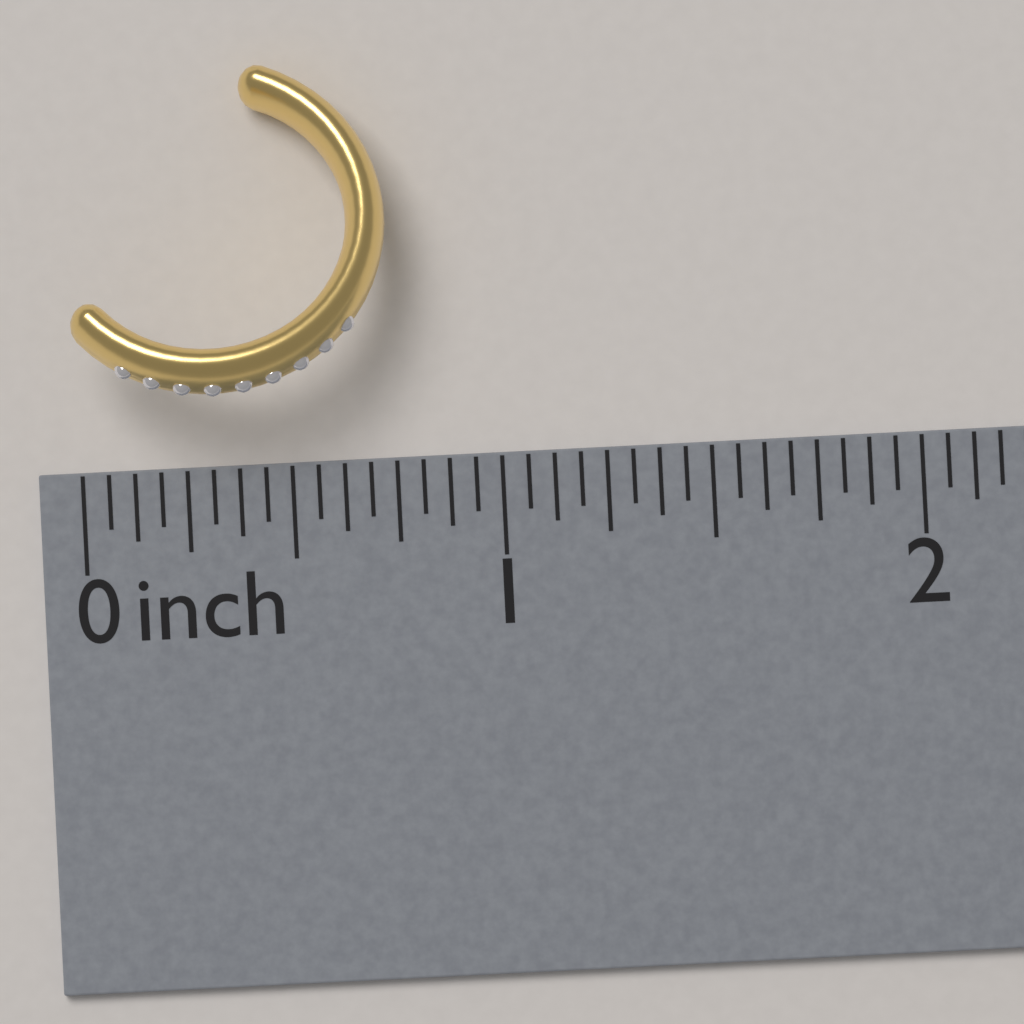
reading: 0.7500 inch
